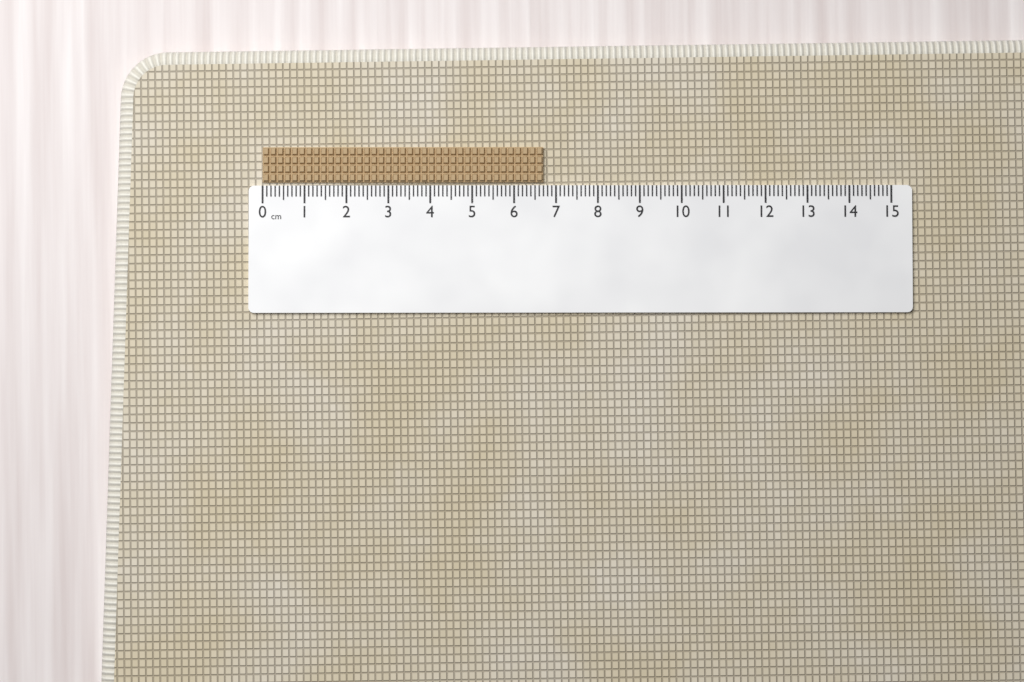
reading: 6.7 cm
